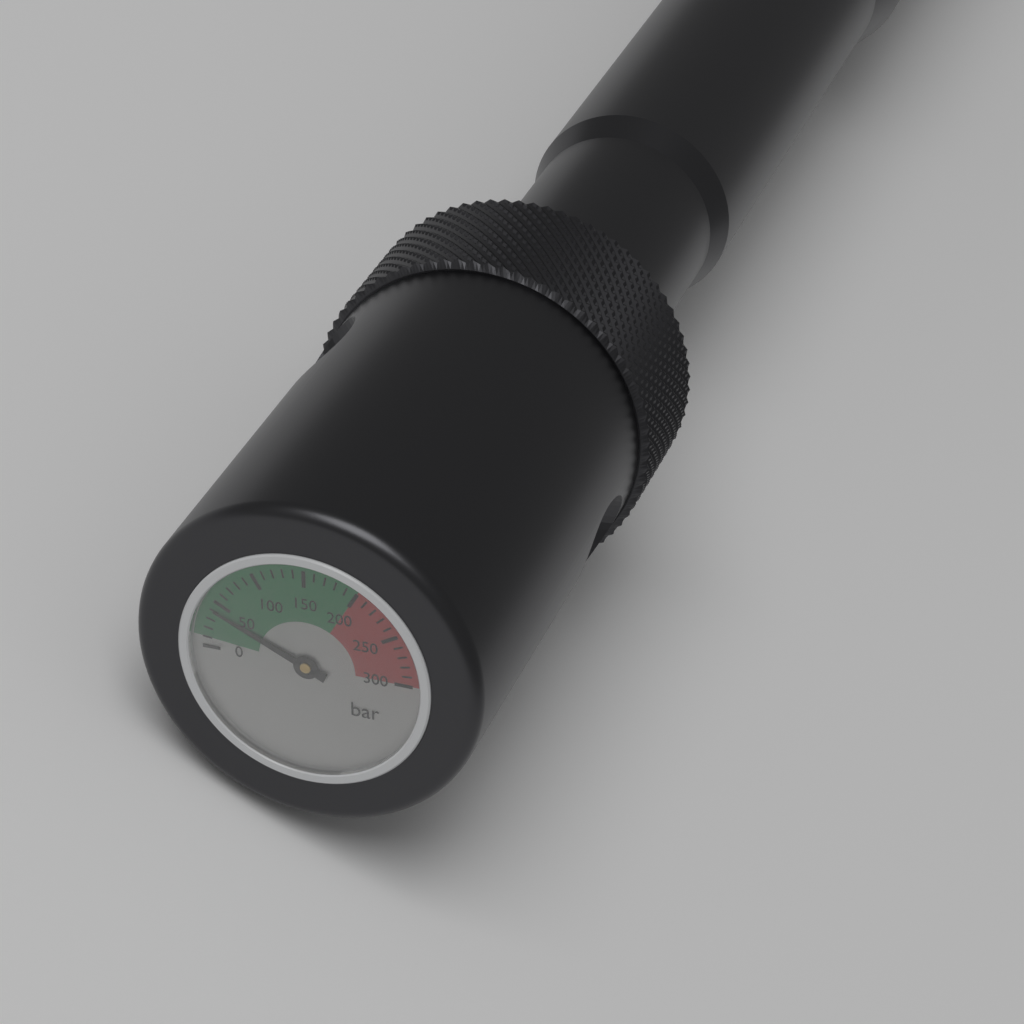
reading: 40 bar
